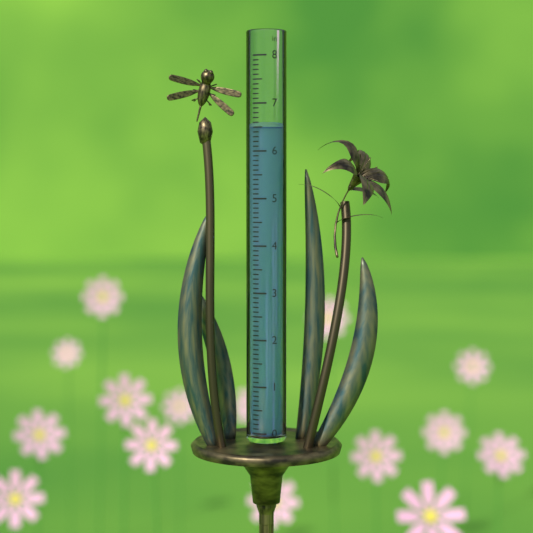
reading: 6.5 in
